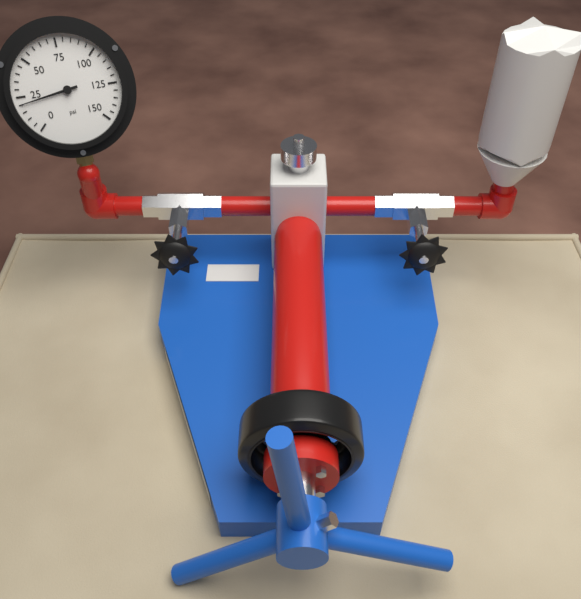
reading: 20 psi
